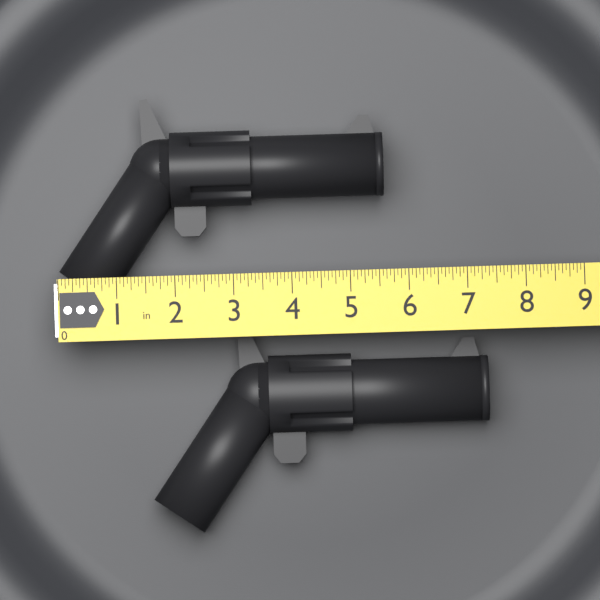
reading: 5.6250 in
